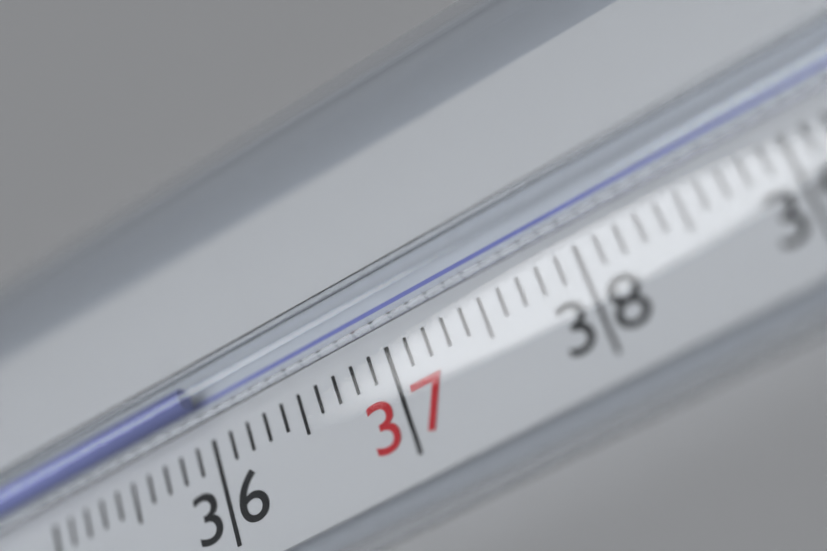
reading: 36.0 °C
